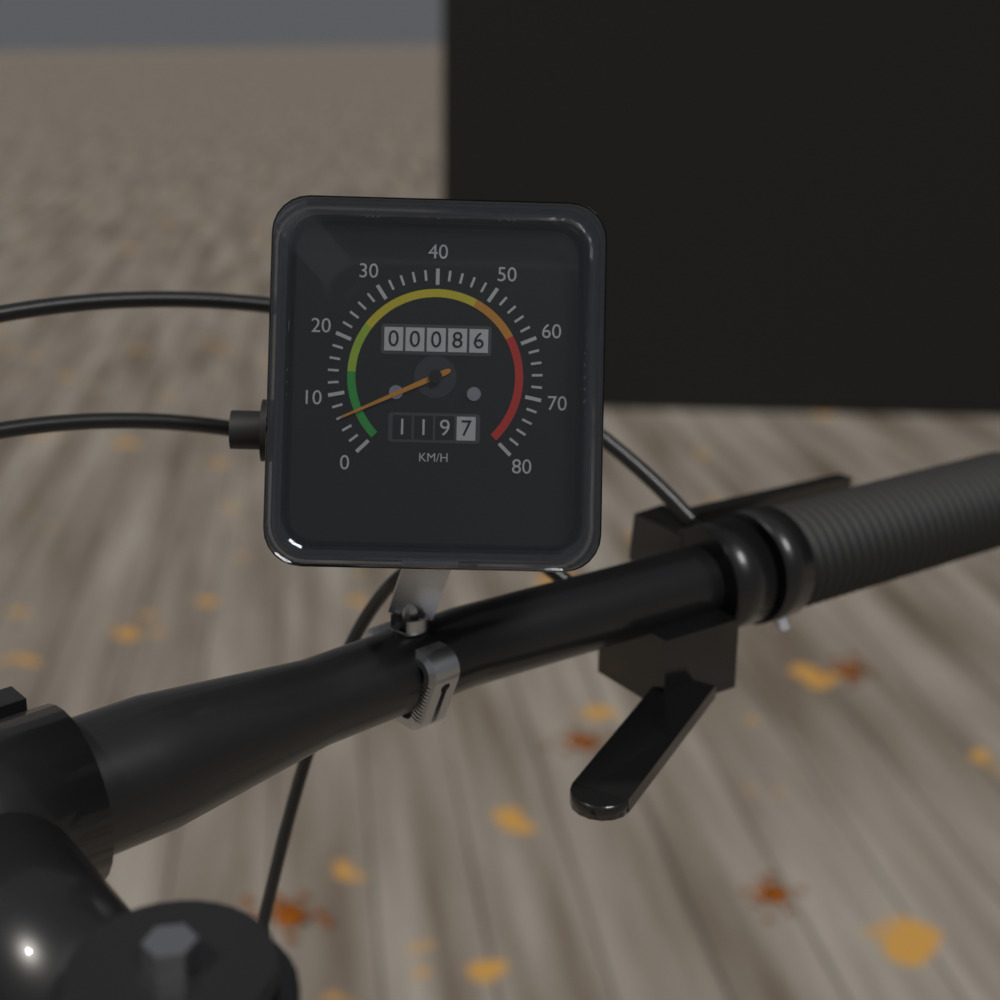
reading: 6 km/h
